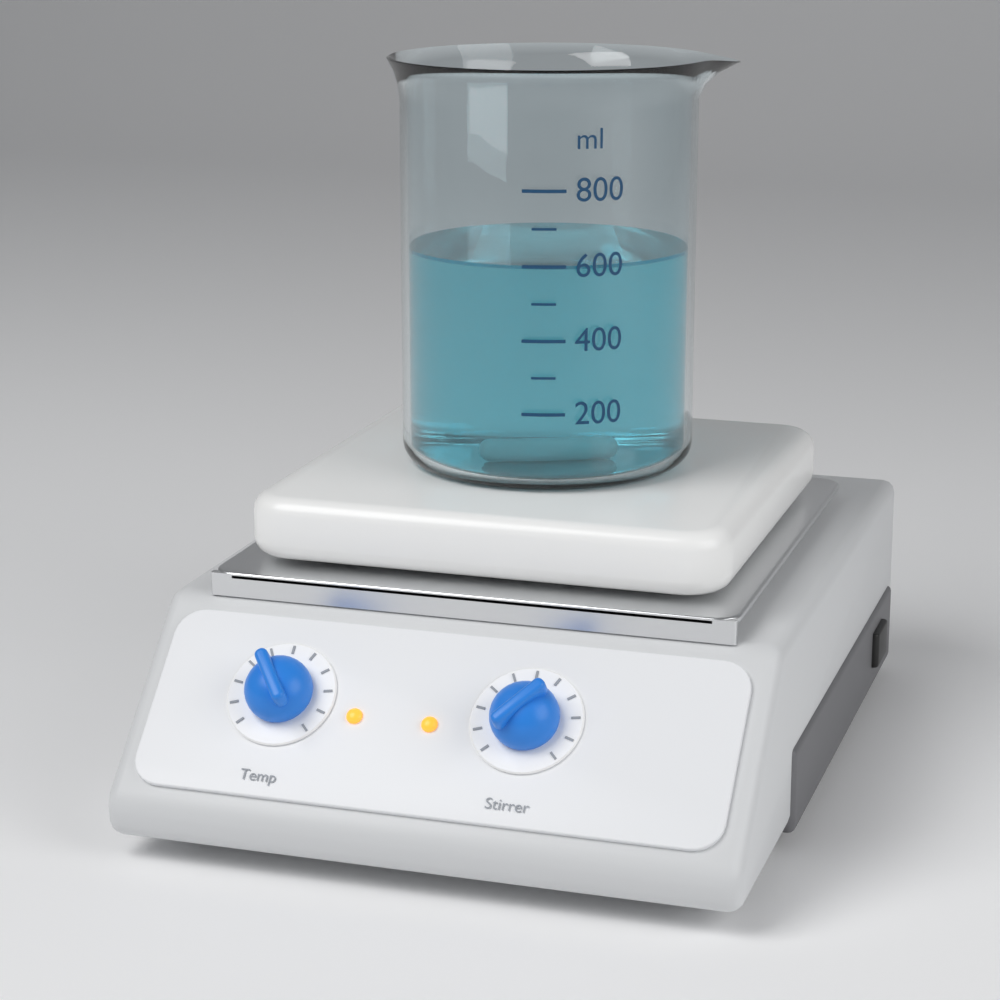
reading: 600 ml
